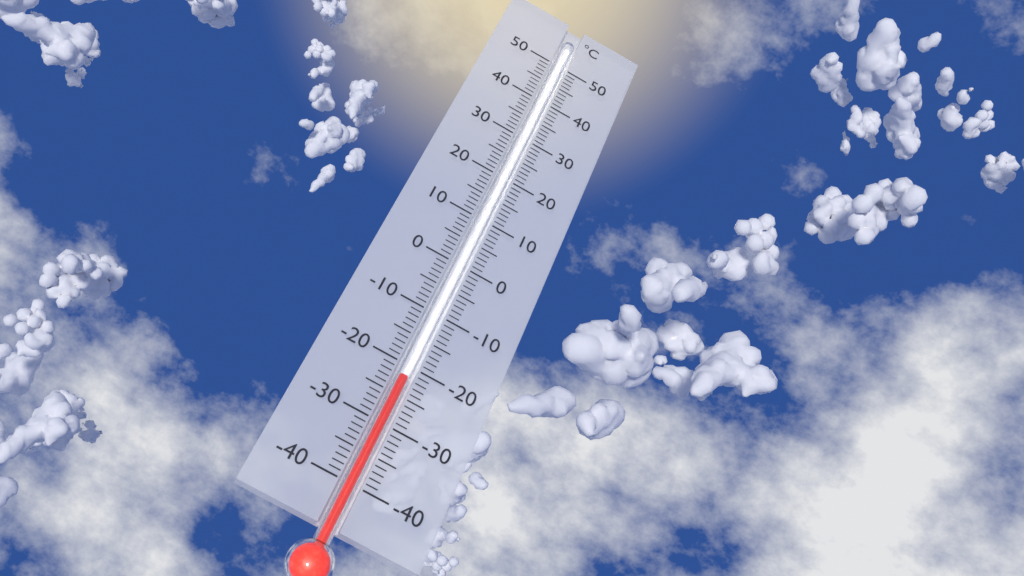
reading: -22 °C
